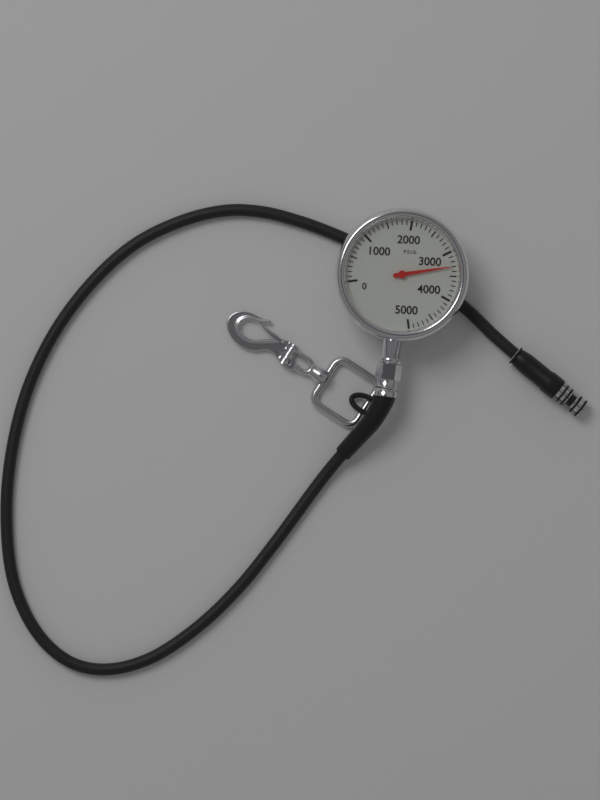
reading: 3300 psi
